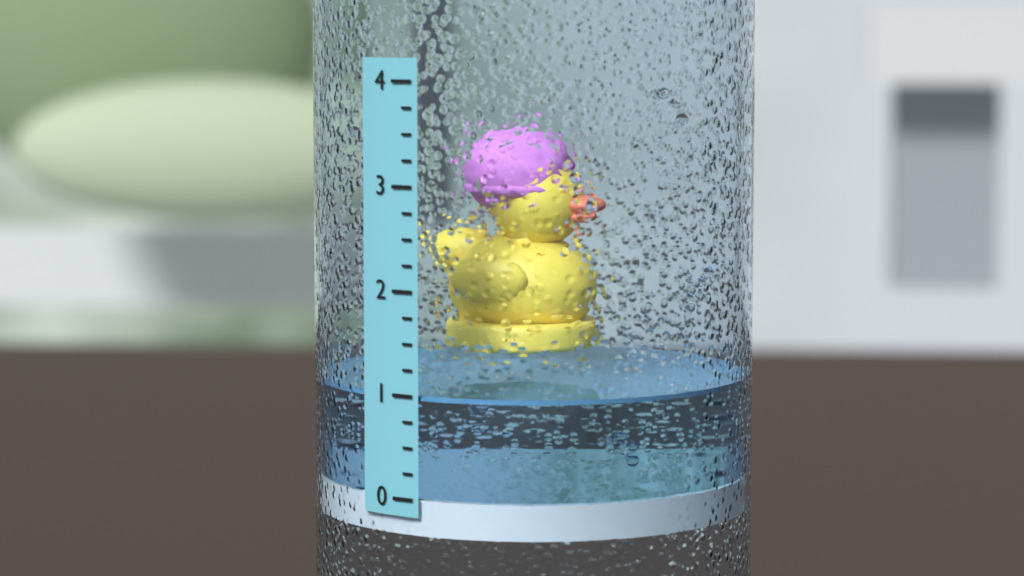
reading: 1.00 (no unit)
